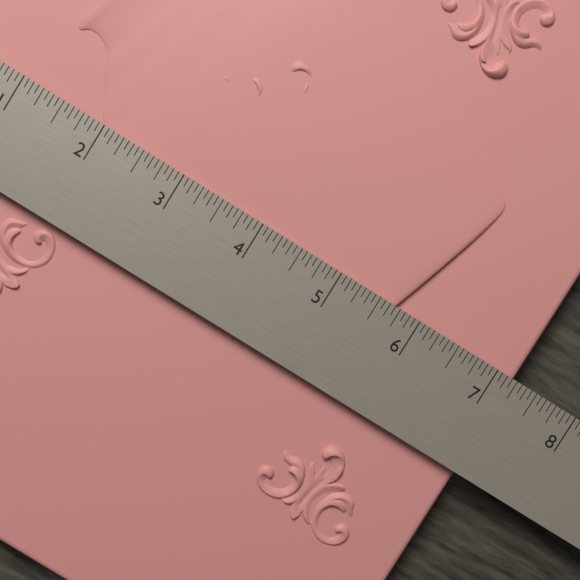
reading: 7.2500 in
